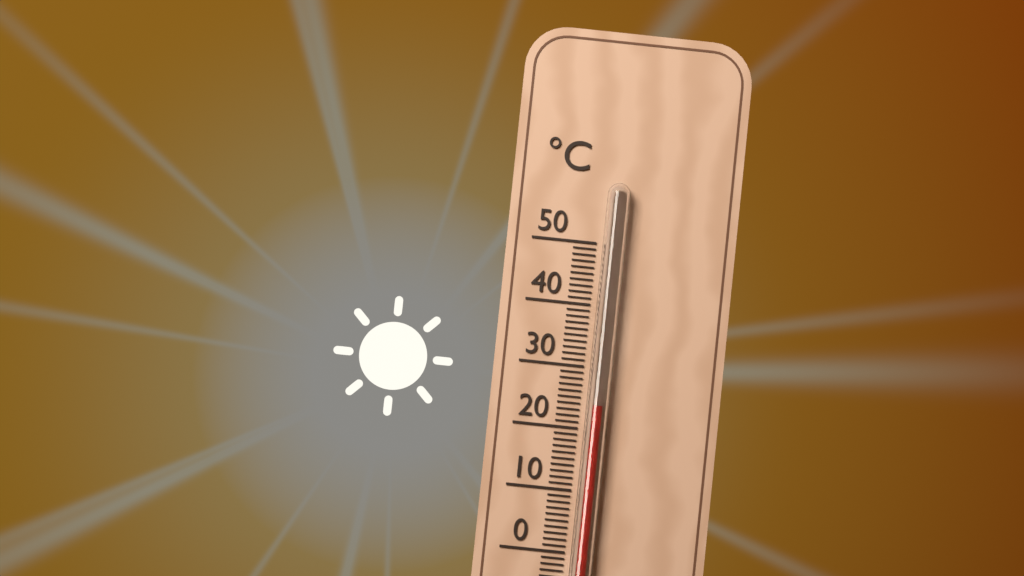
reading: 24 °C
